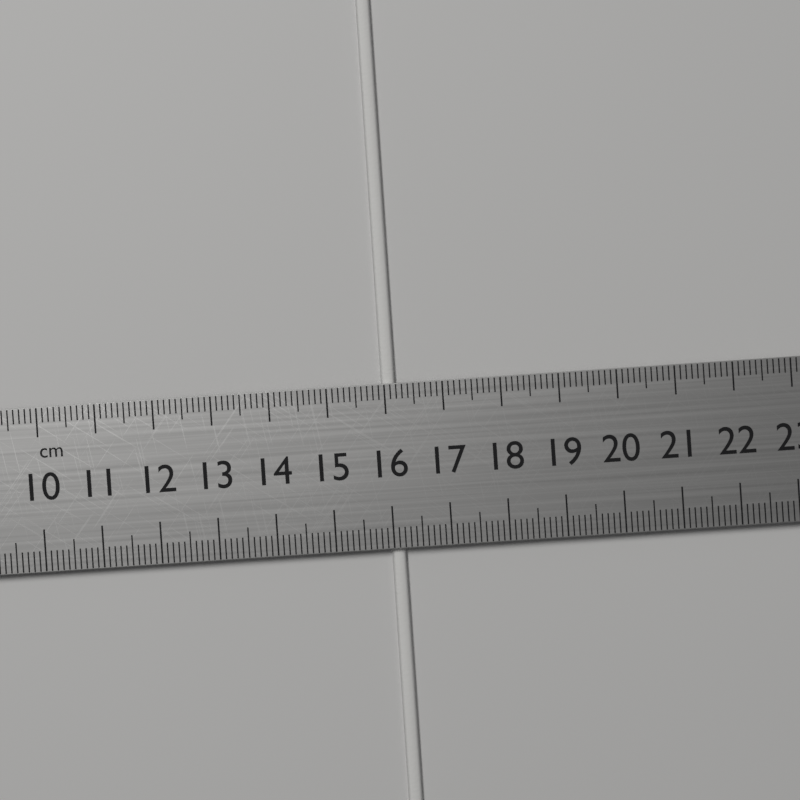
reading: 16.2 cm
